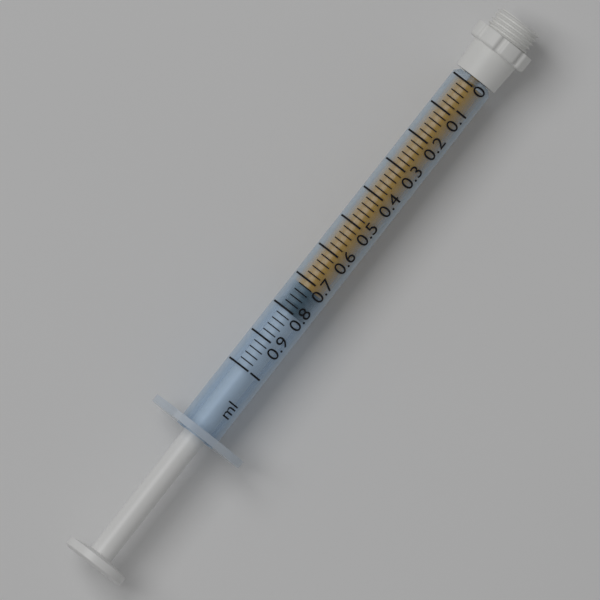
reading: 0.72 ml
